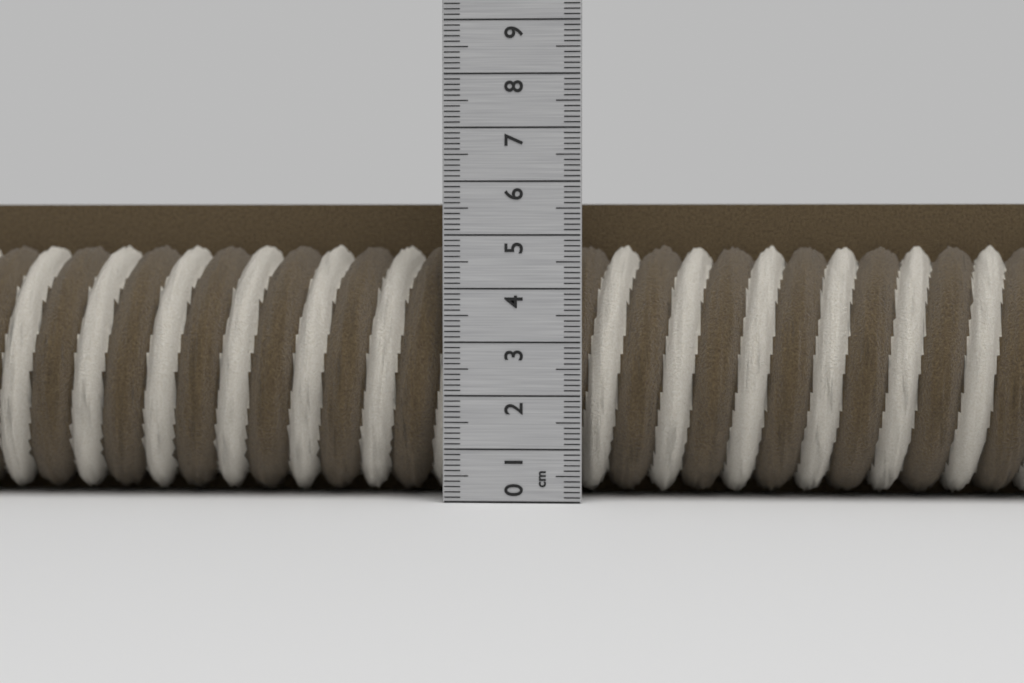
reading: 5.6 cm
